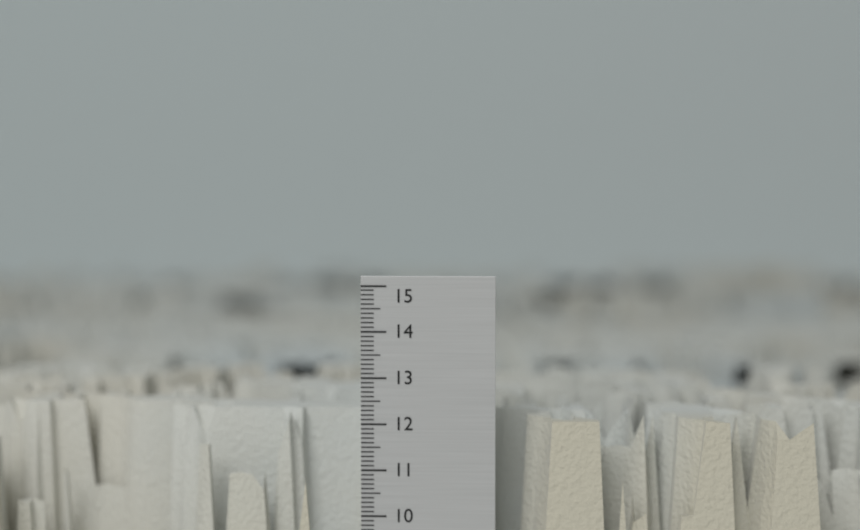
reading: 12.1 (no unit)
